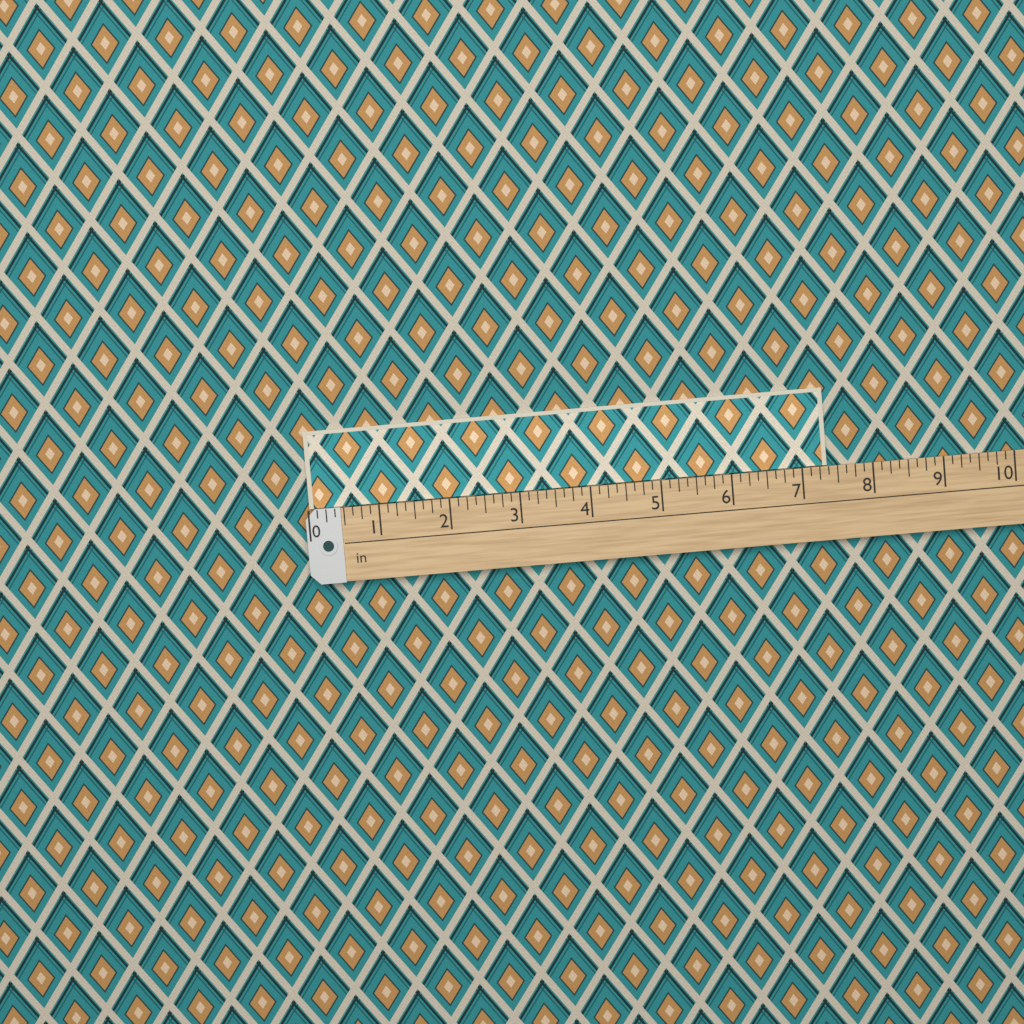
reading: 7.375 in
